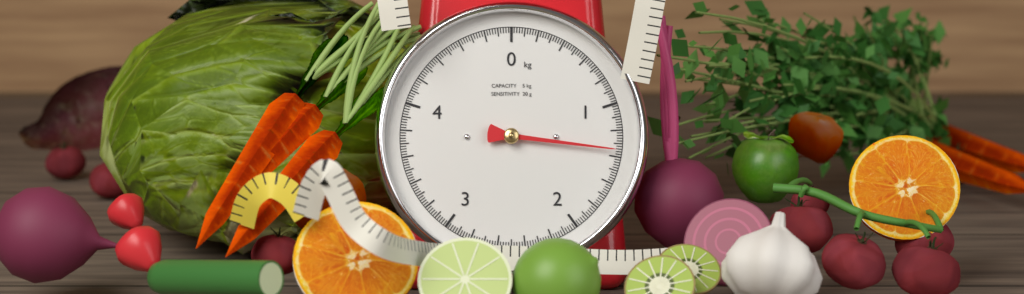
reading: 1.35 kg
